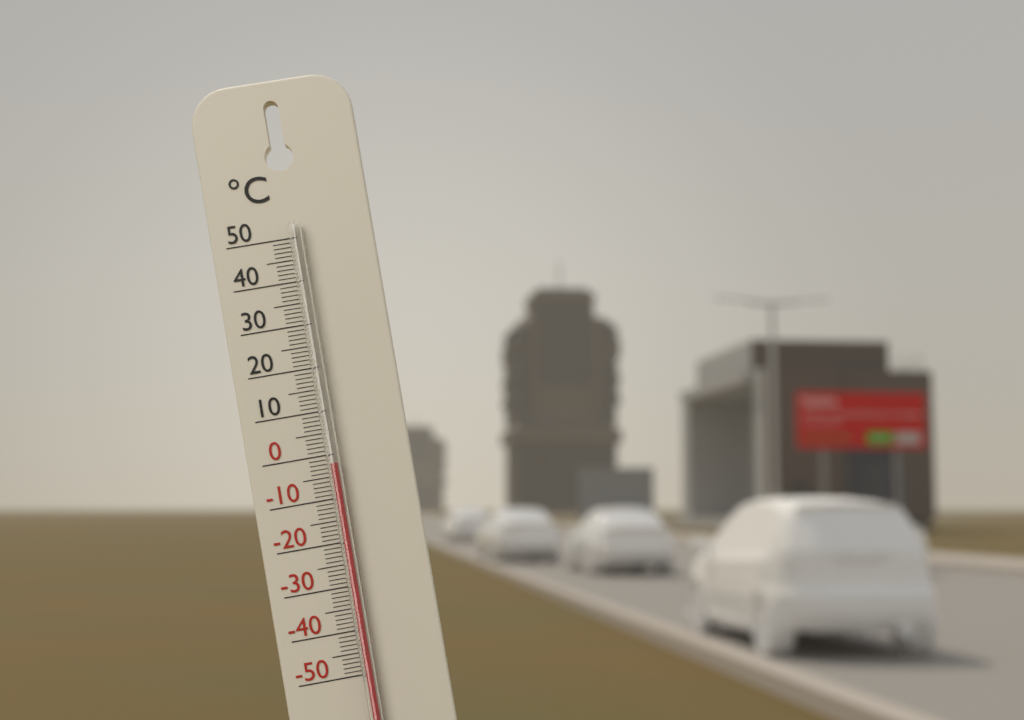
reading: -2 °C
